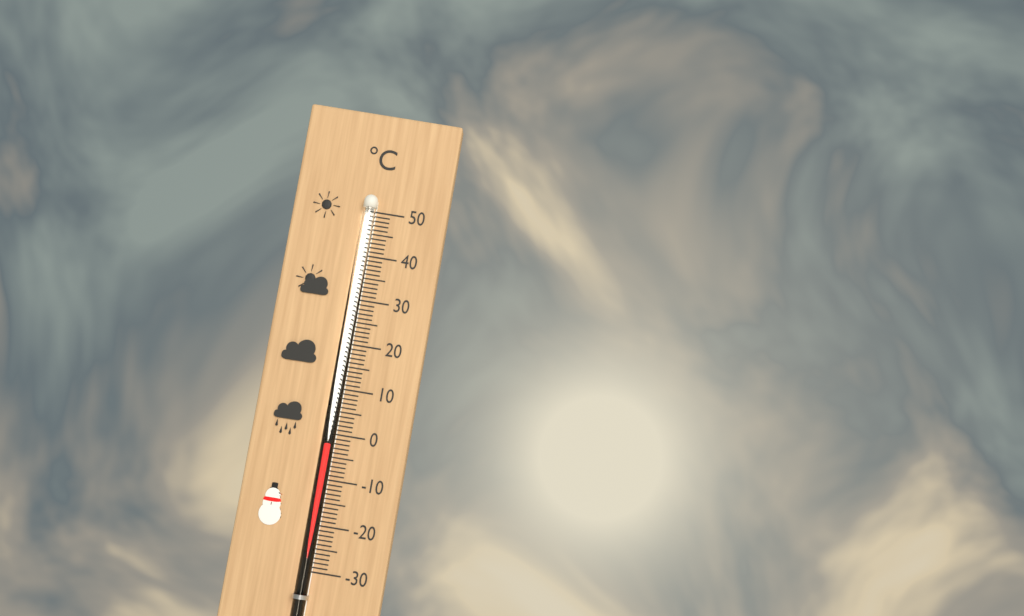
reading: -2 °C
